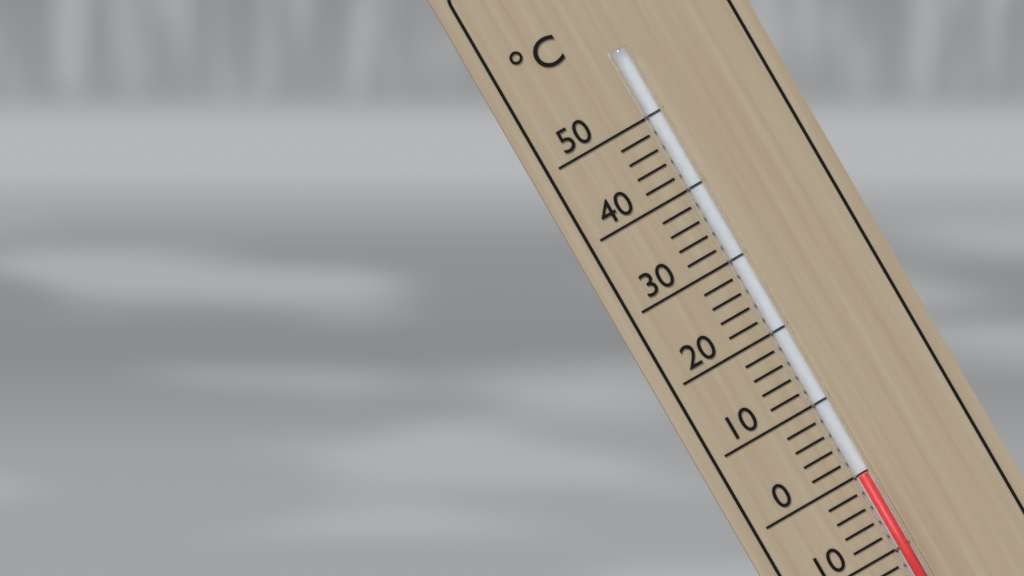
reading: 0 °C
